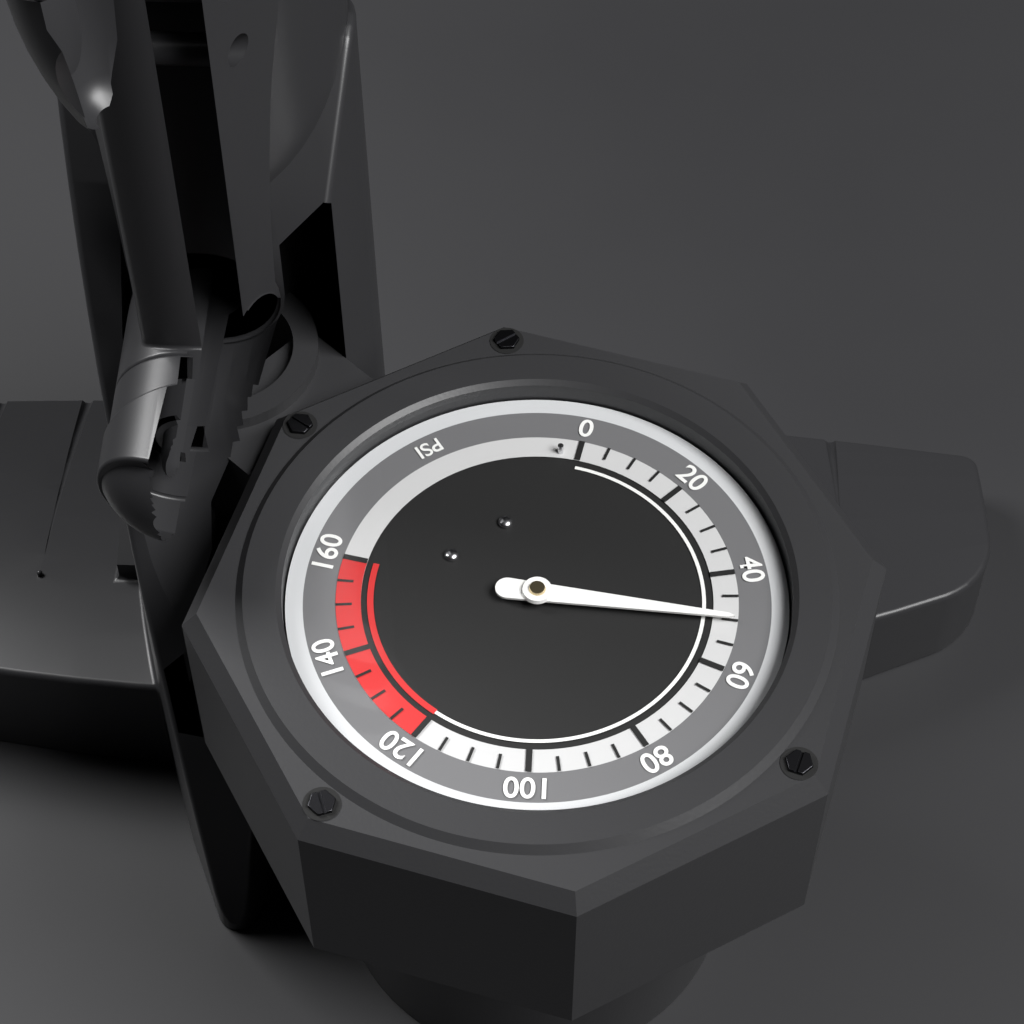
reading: 50 psi
